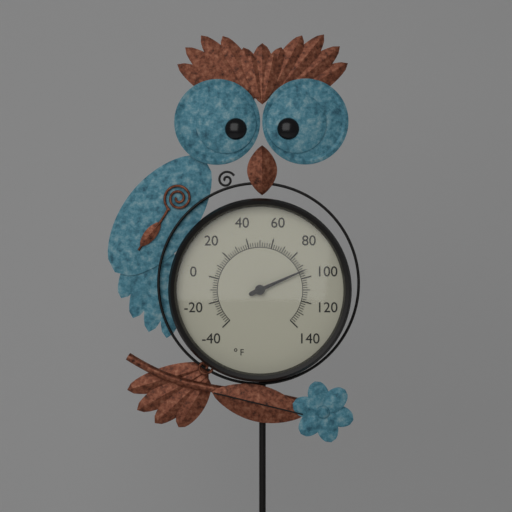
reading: 94 °F
